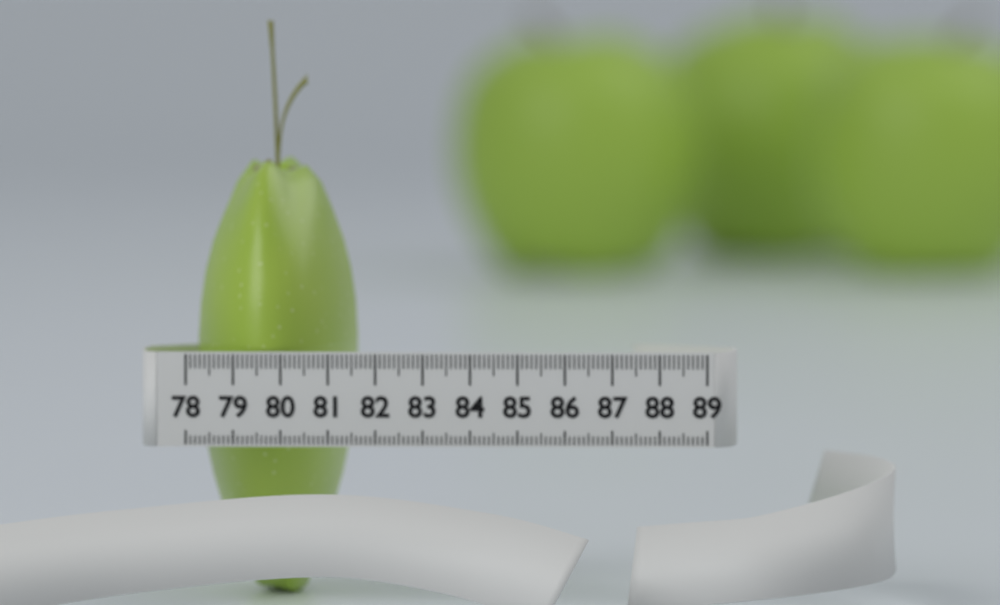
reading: 81.4 (no unit)
